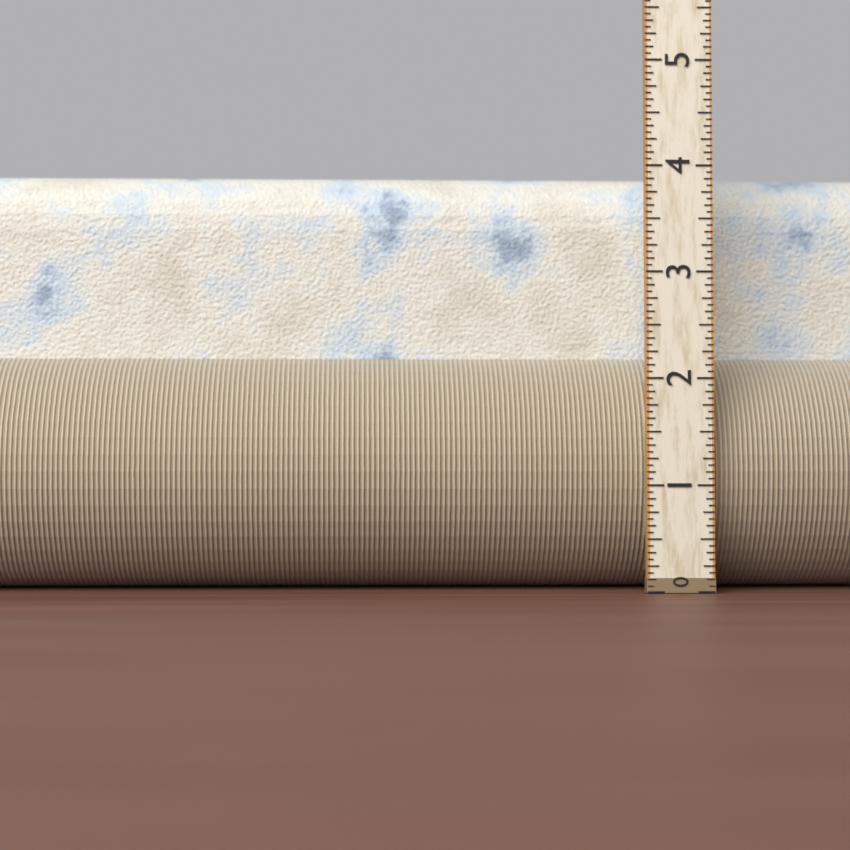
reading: 4.0625 (no unit)
